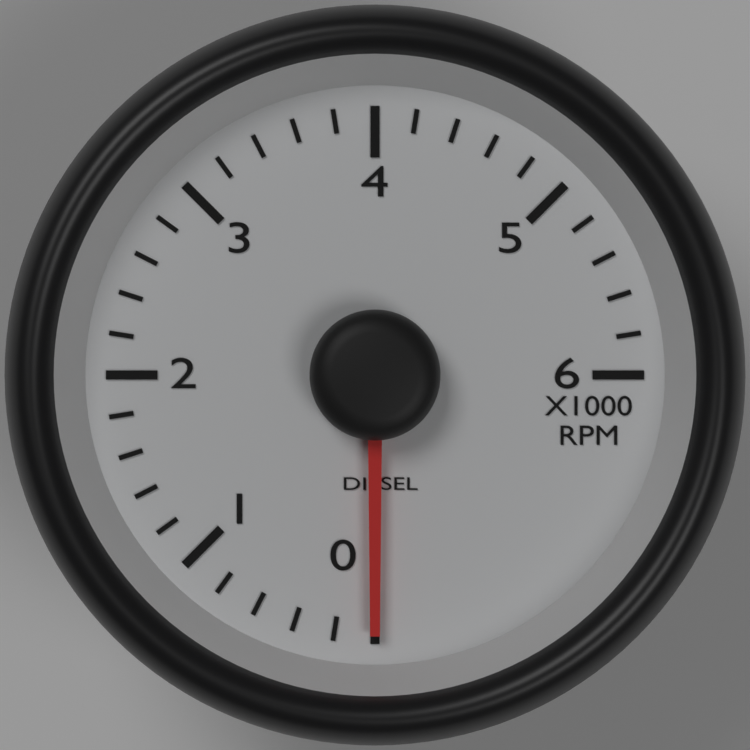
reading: 0 RPM
